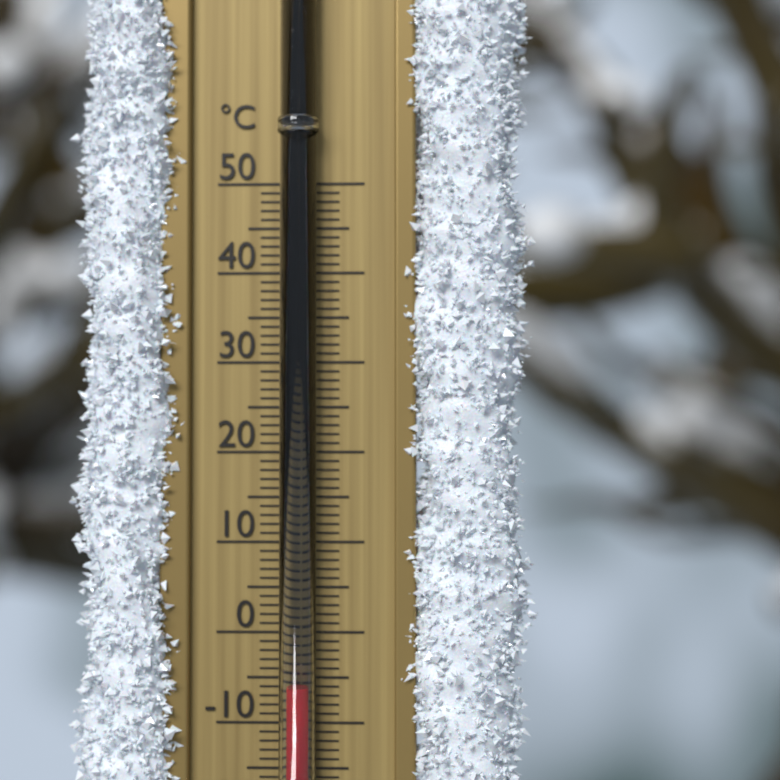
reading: -6 °C
